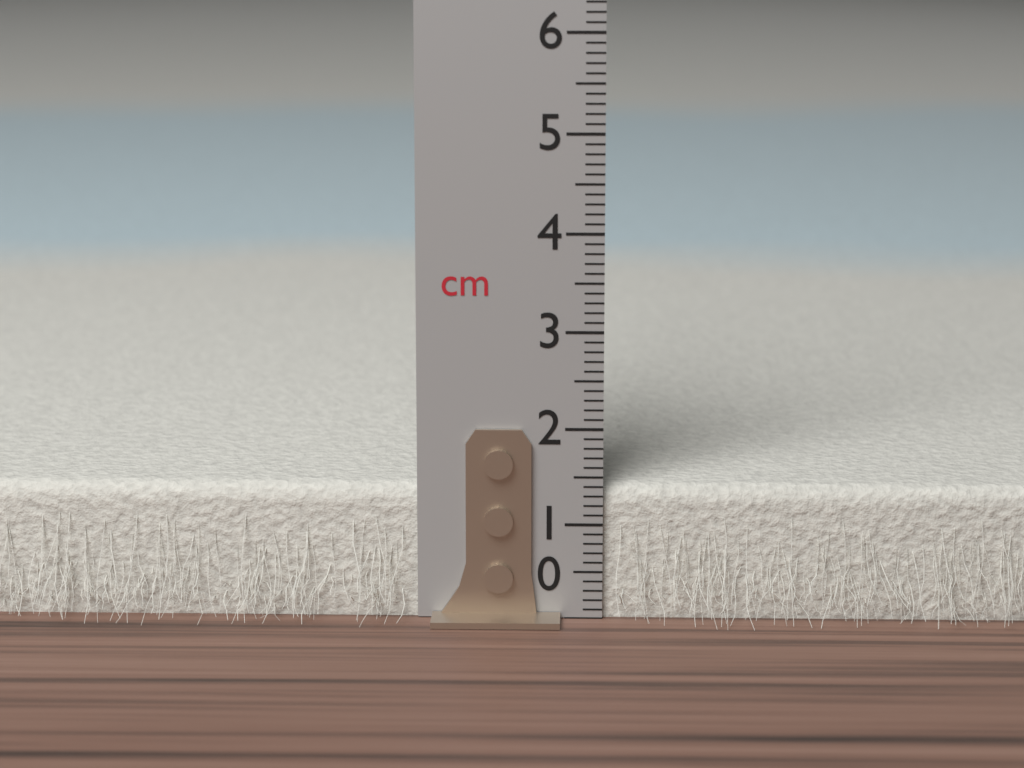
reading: 1.4 cm
